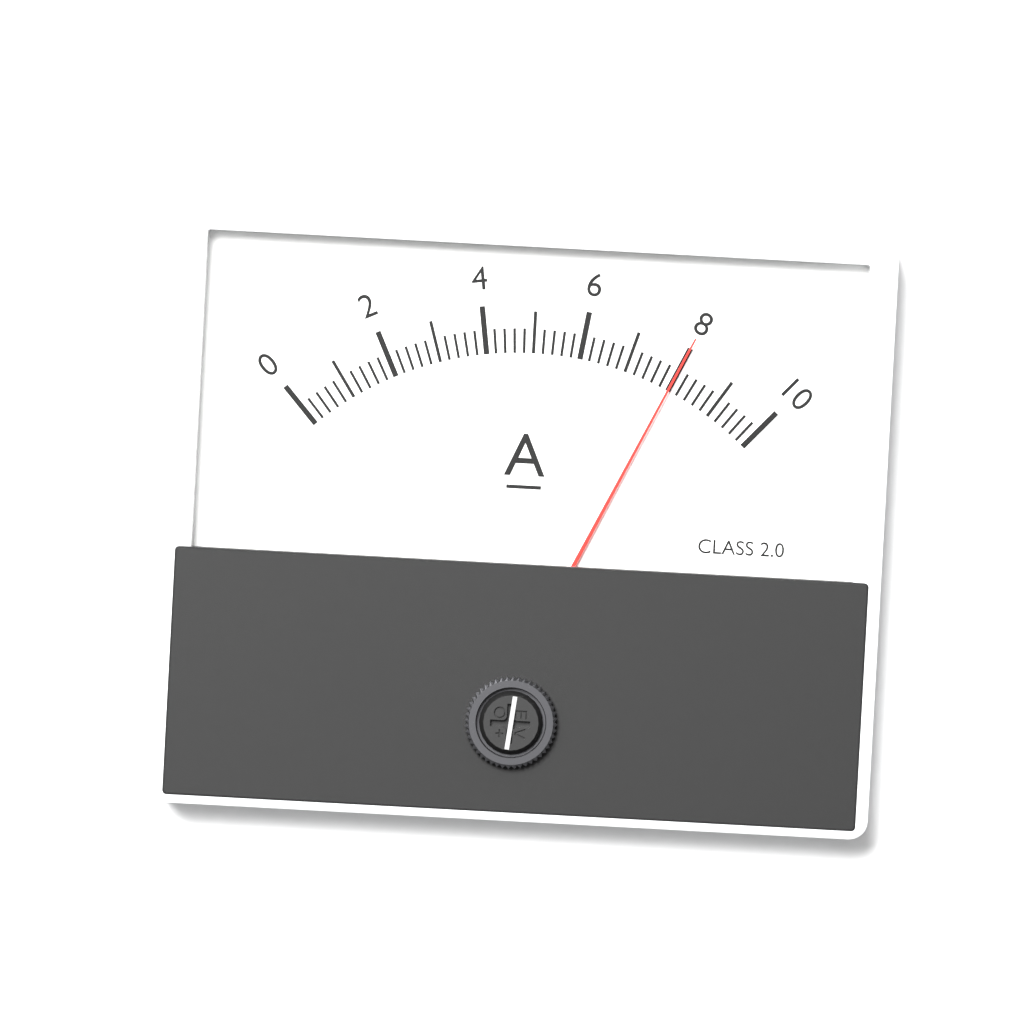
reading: 8.0 A
